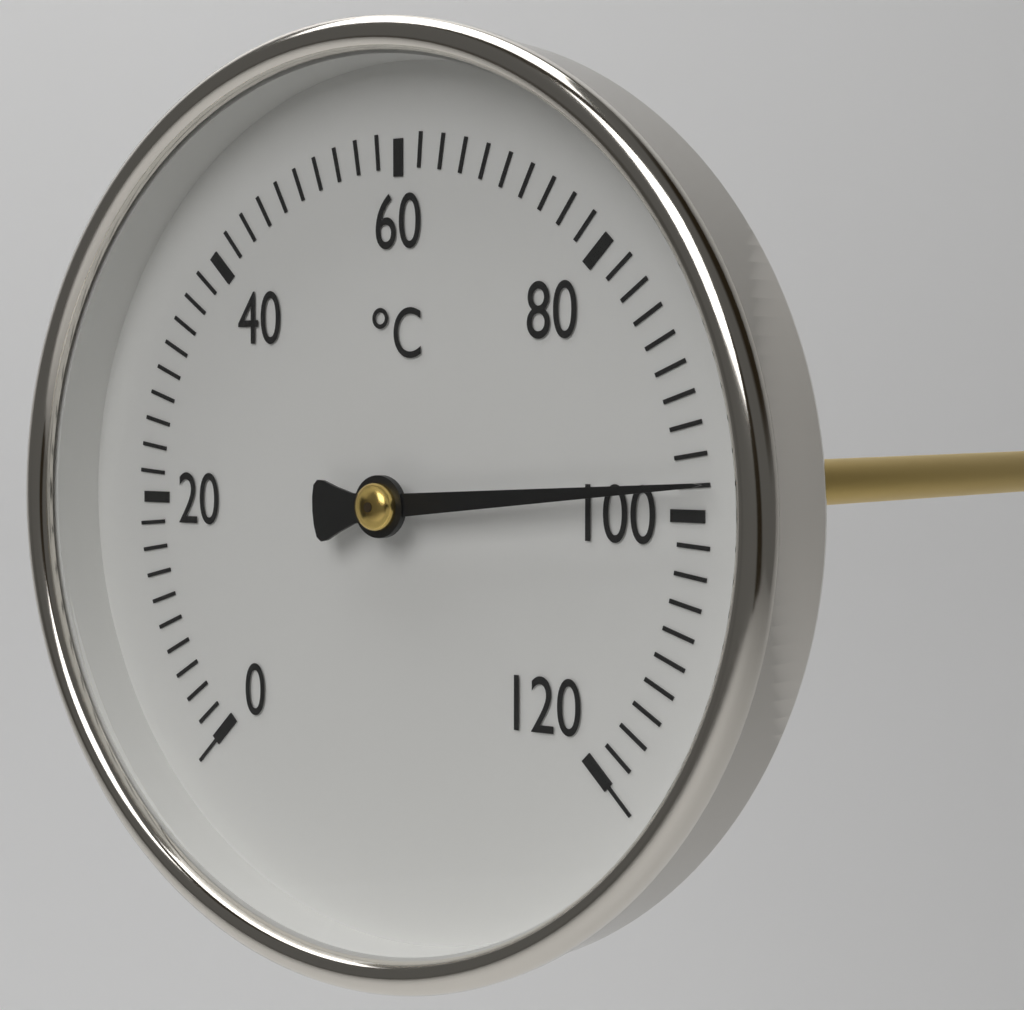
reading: 98 °C
